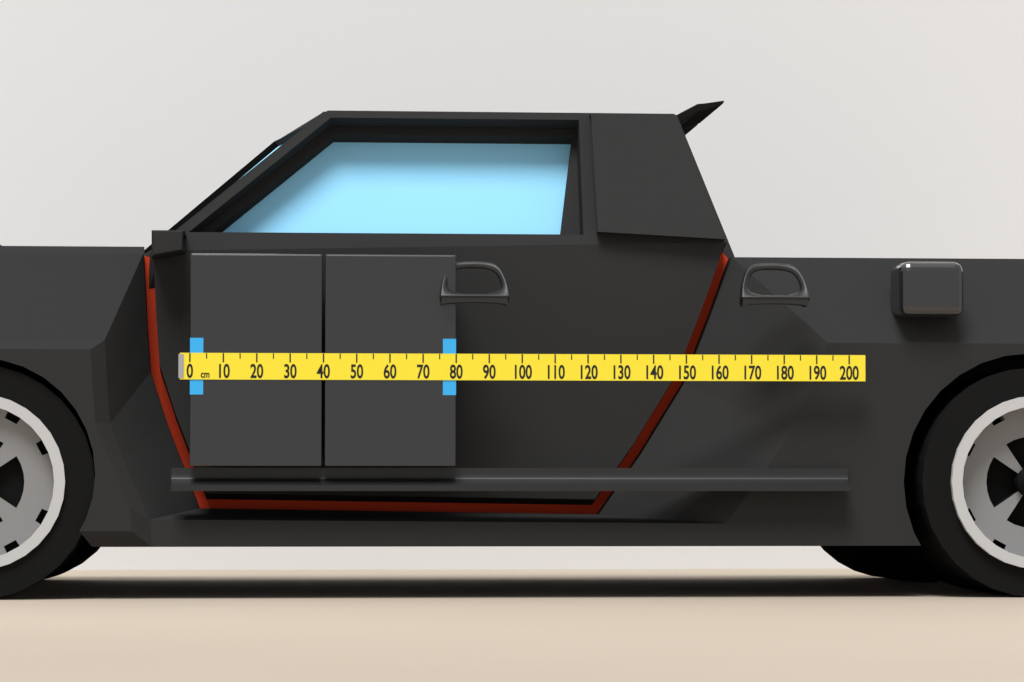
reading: 80 cm
